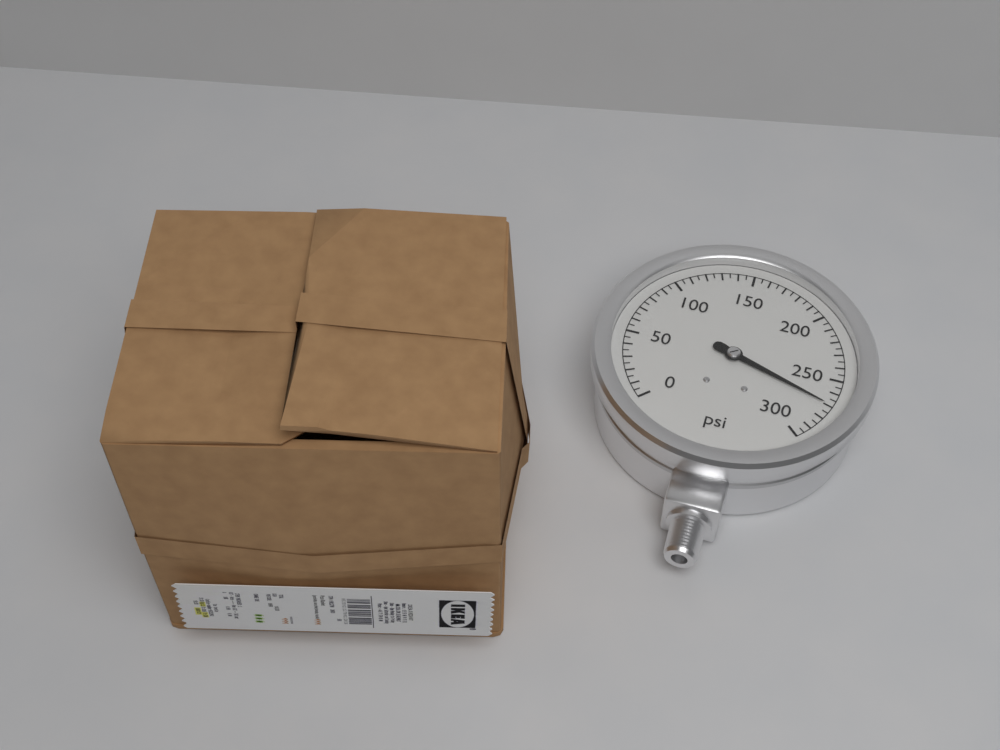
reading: 270 psi
